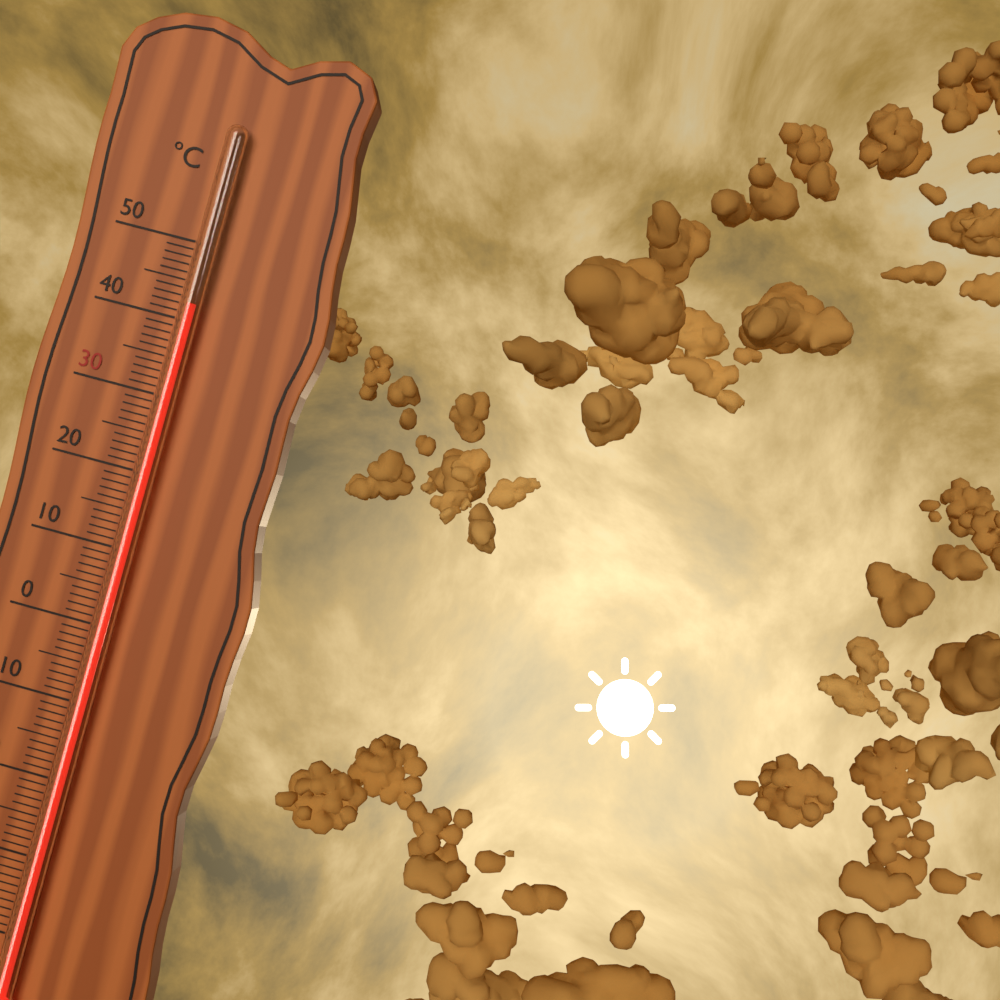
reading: 42 °C
